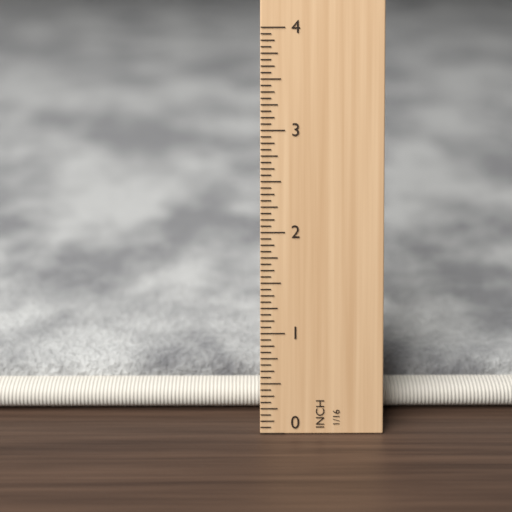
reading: 0.4375 in
